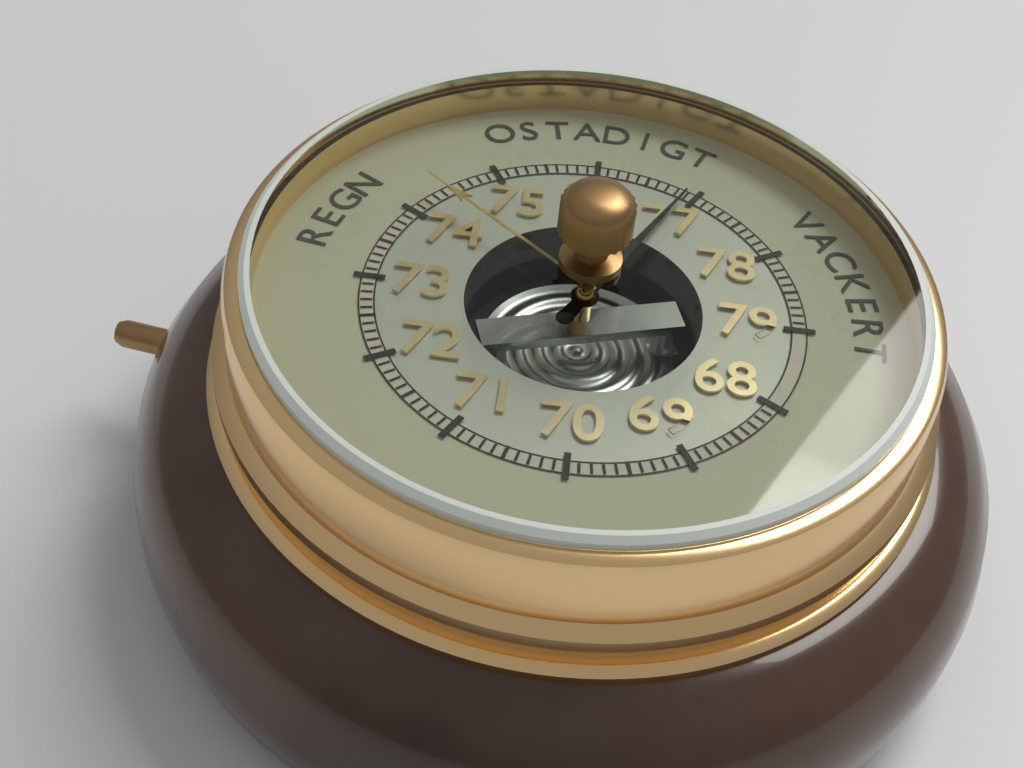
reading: 76.9 (no unit)
